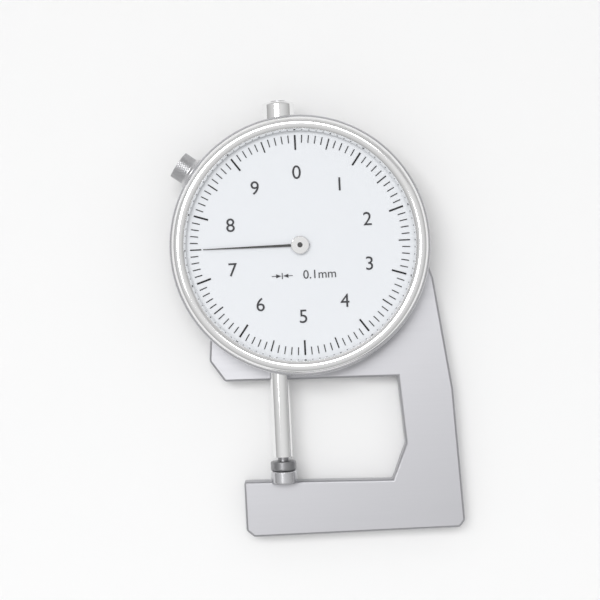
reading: 7.5 mm
